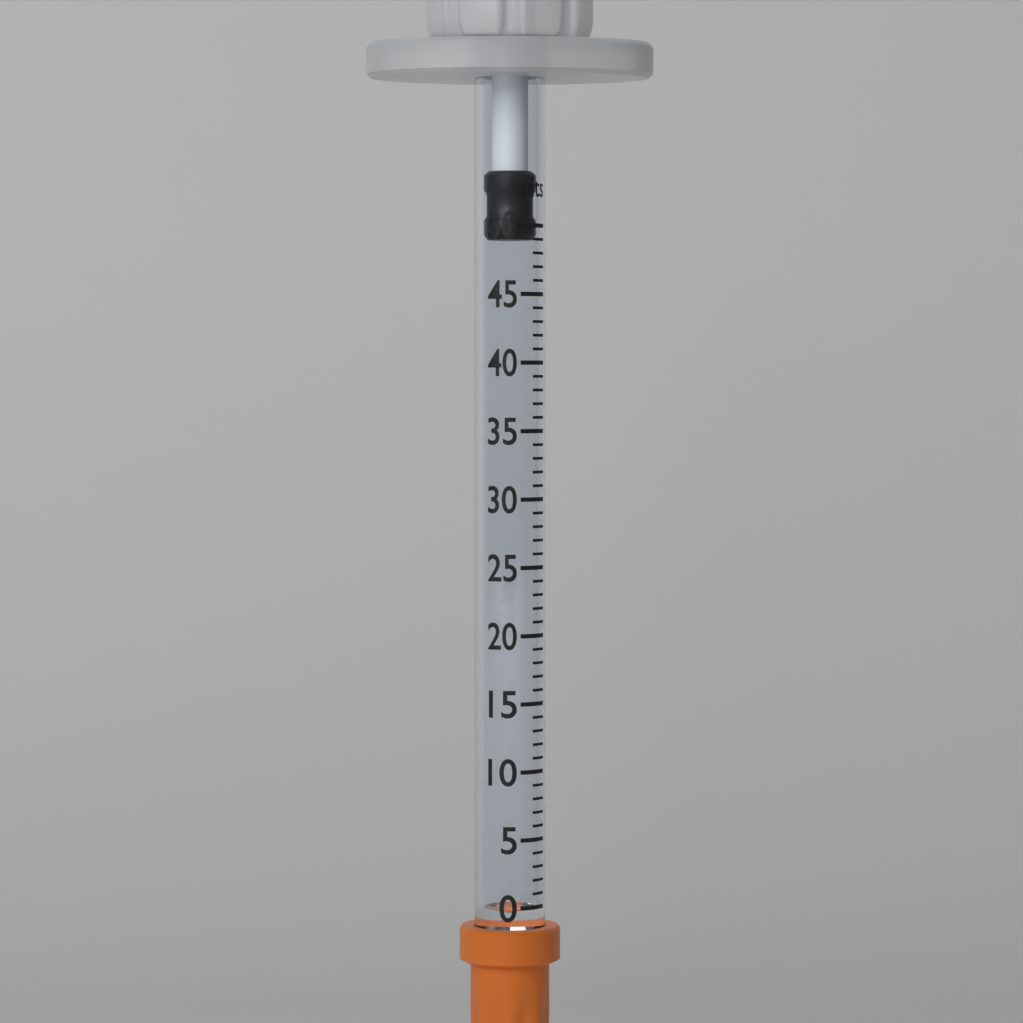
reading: 49 units
